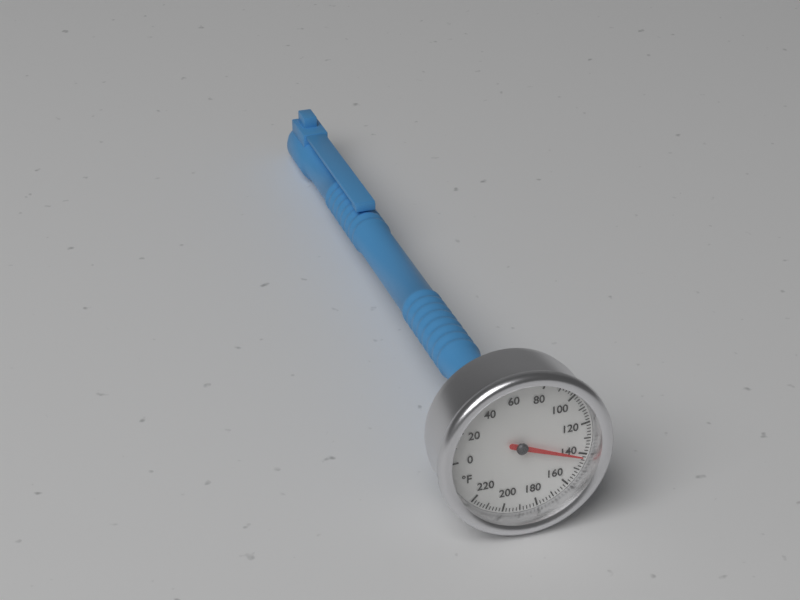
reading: 142 °F
